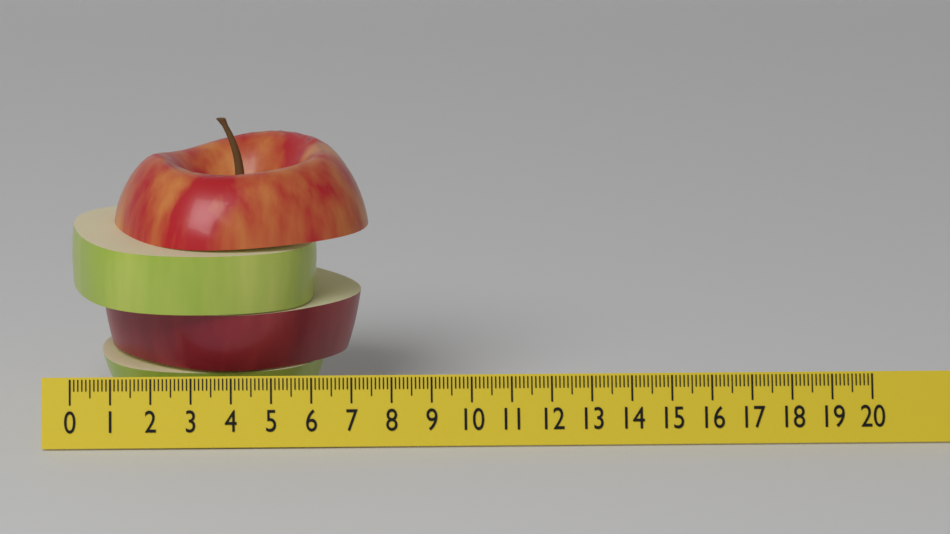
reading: 7.5 (no unit)
